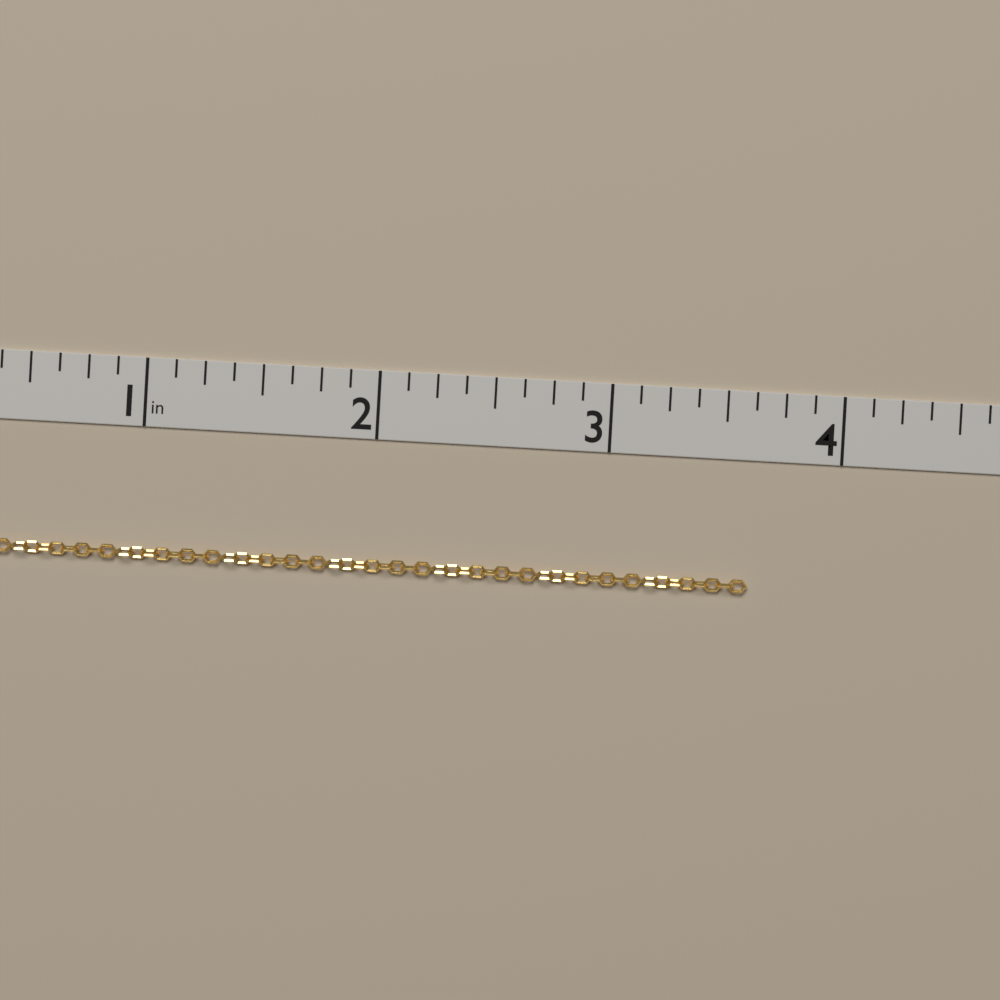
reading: 3.625 in
